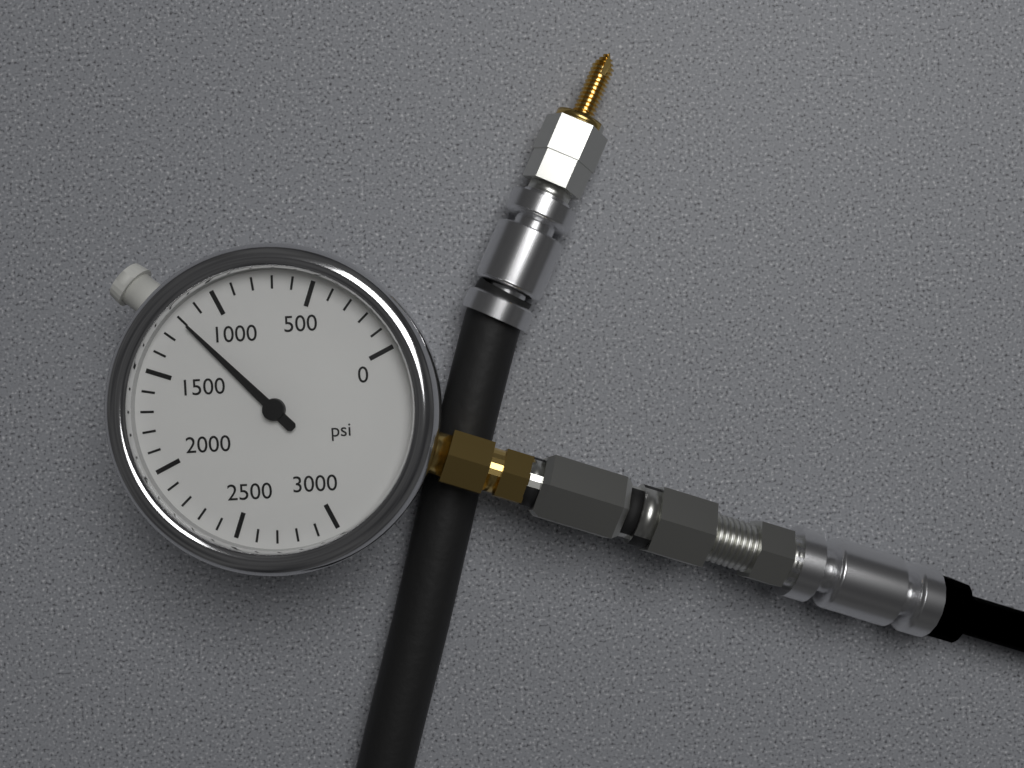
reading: 1200 psi
